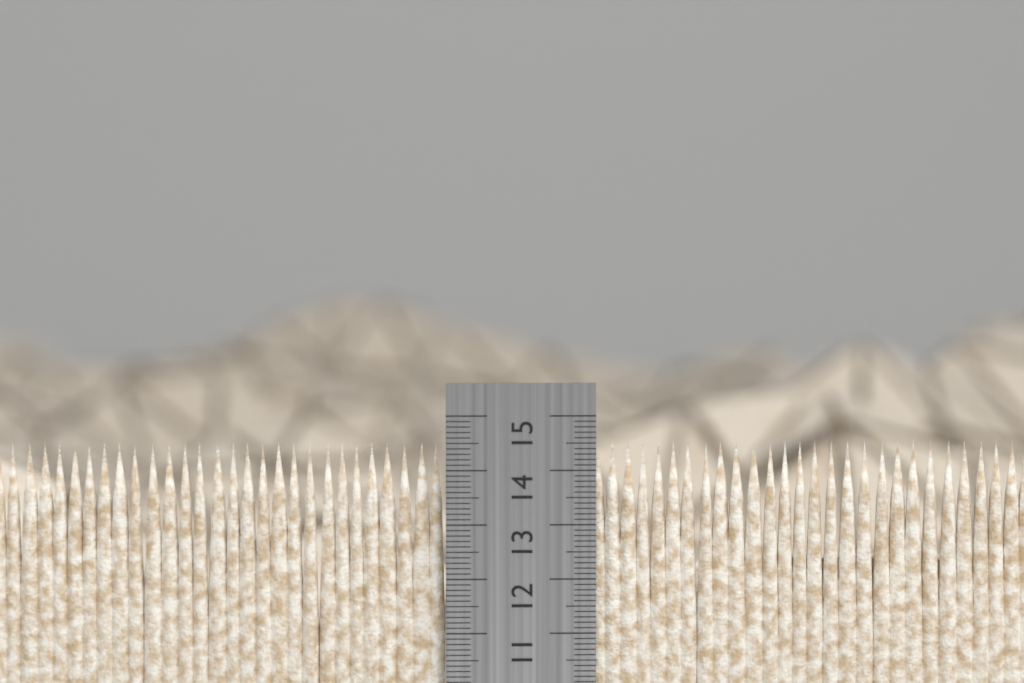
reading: 14.5 cm
